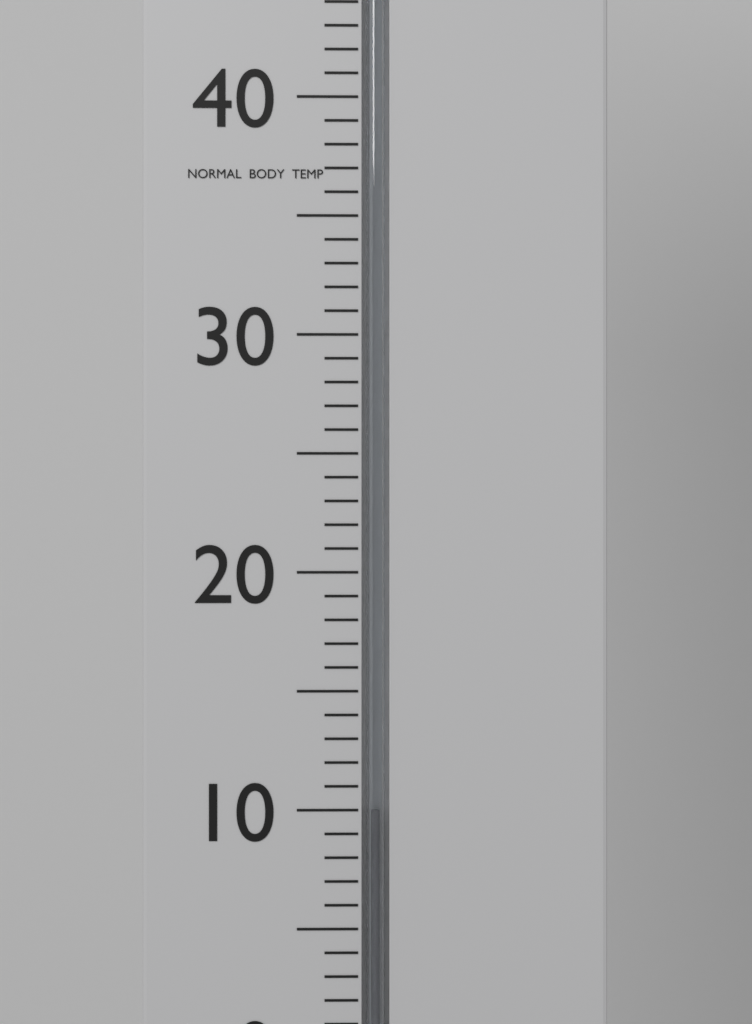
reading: 10 °C
